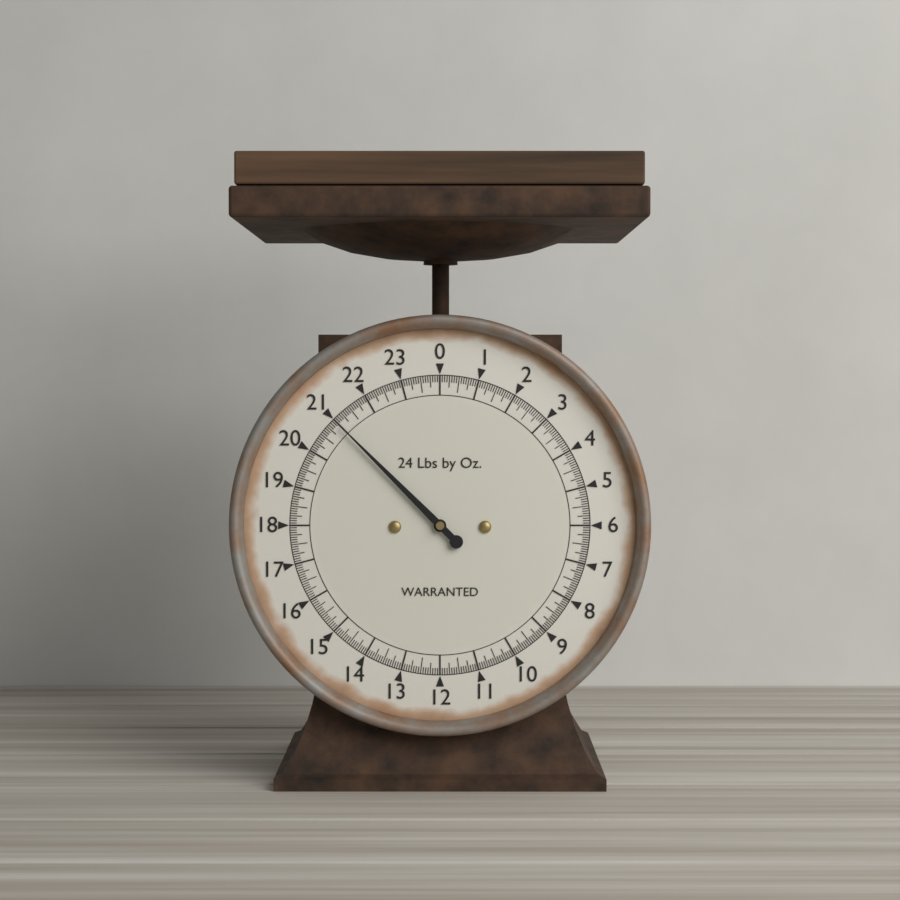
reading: 21.0000 lb
